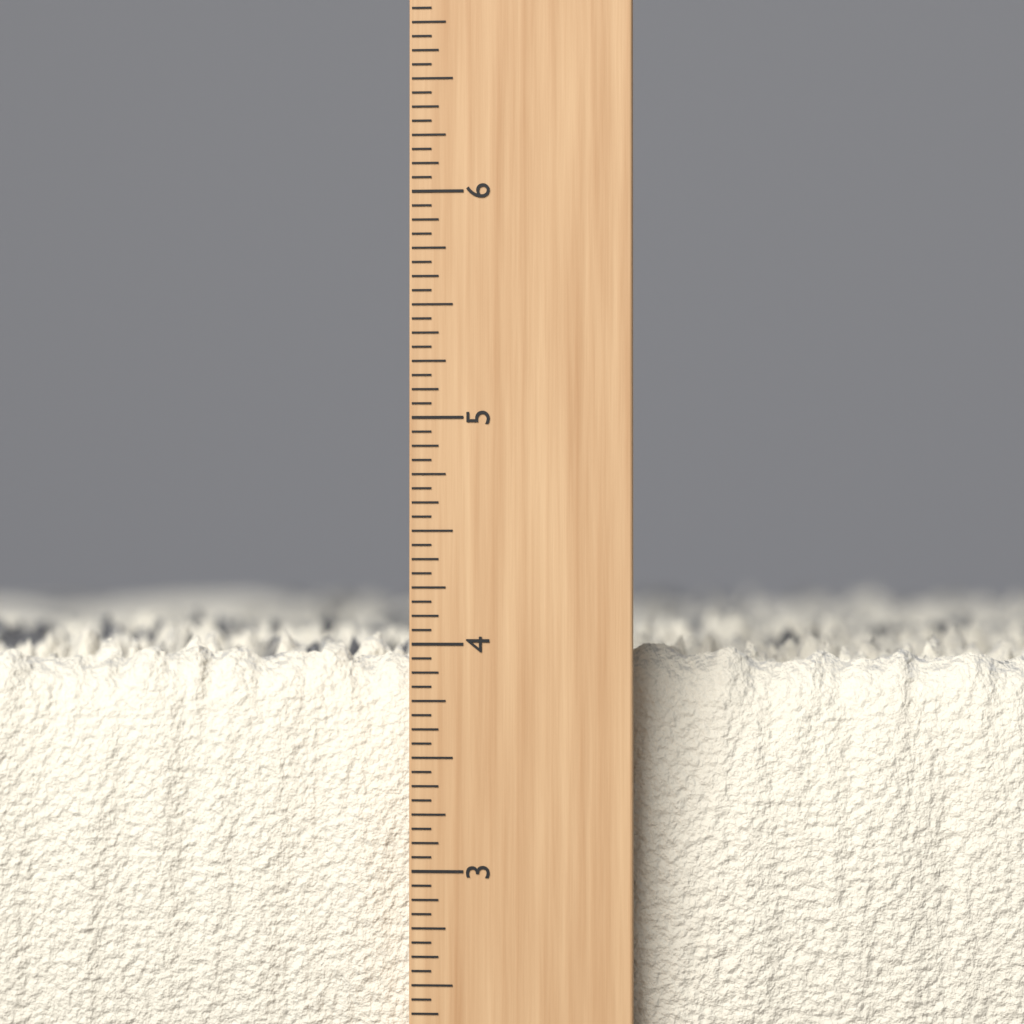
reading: 4.0625 inch
